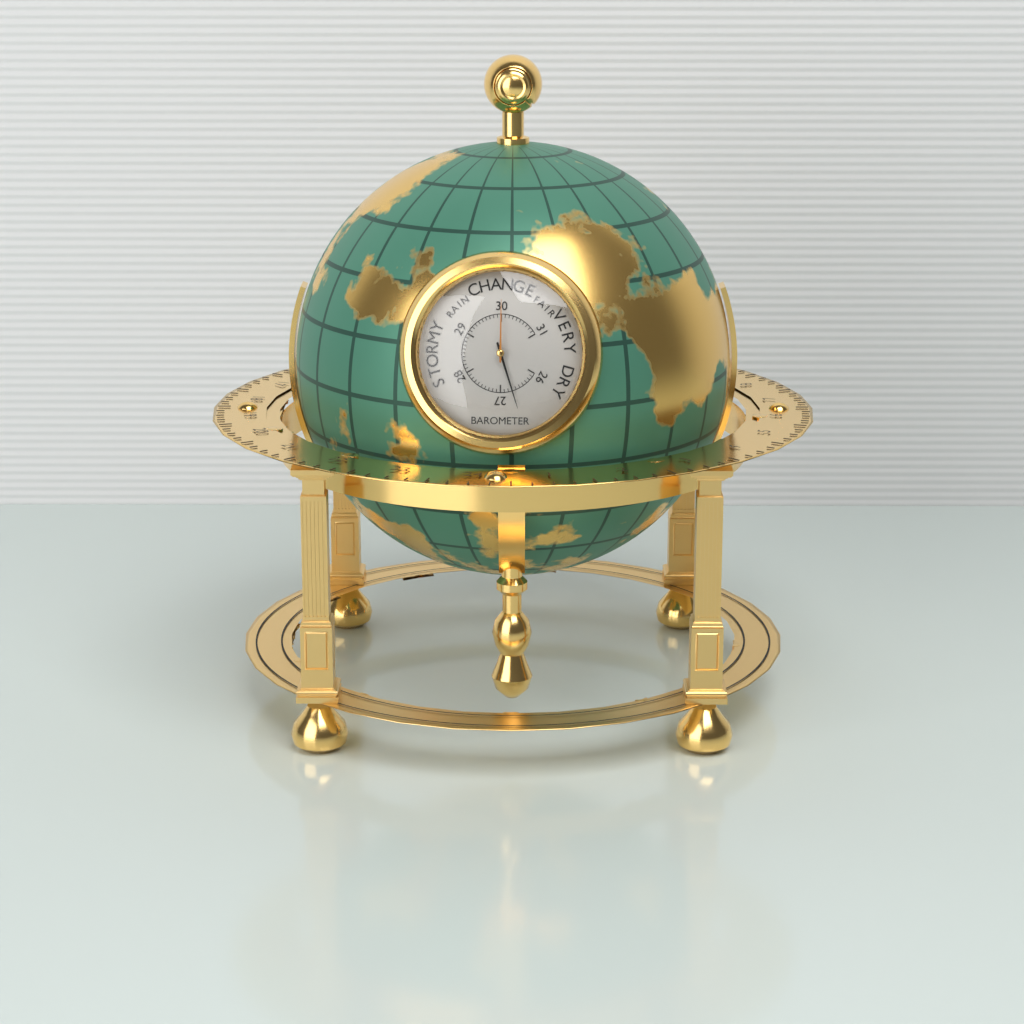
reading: 26.7 inHg
